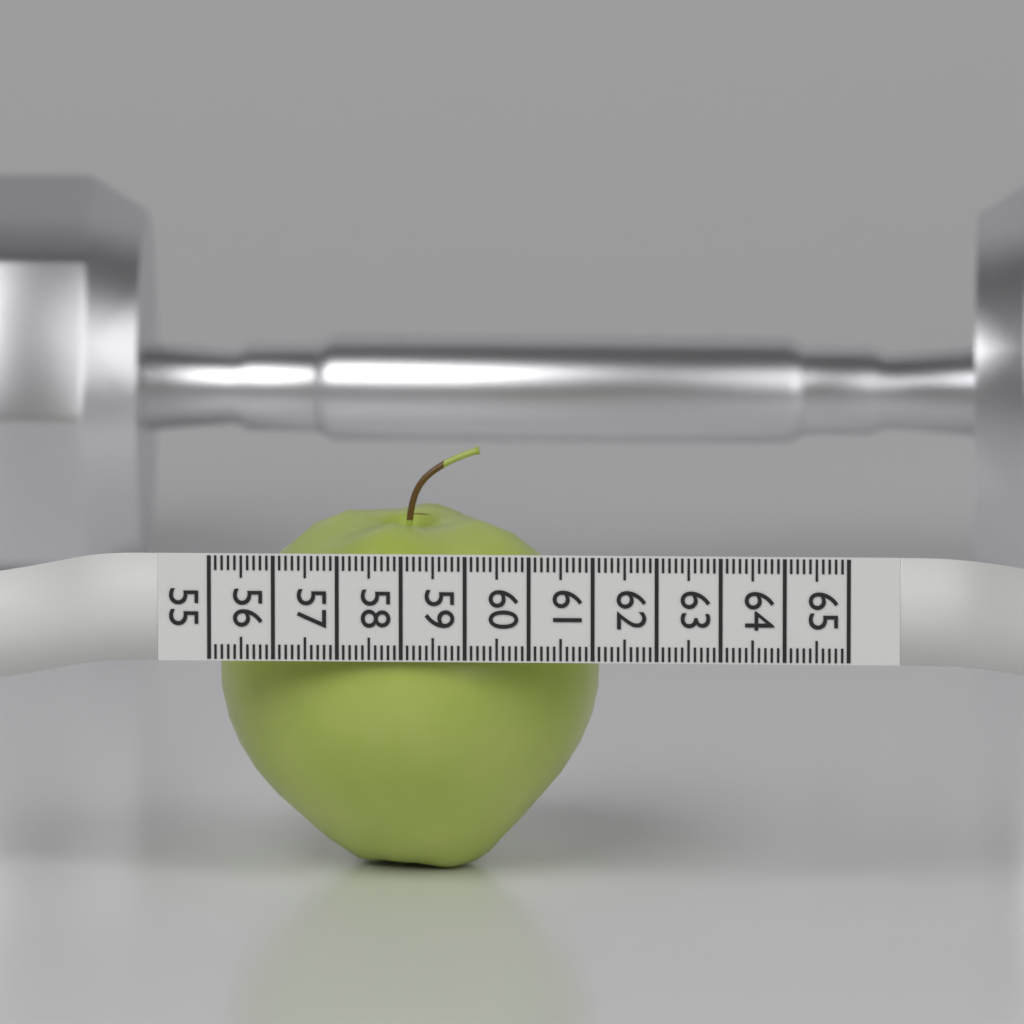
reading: 61.0 (no unit)
